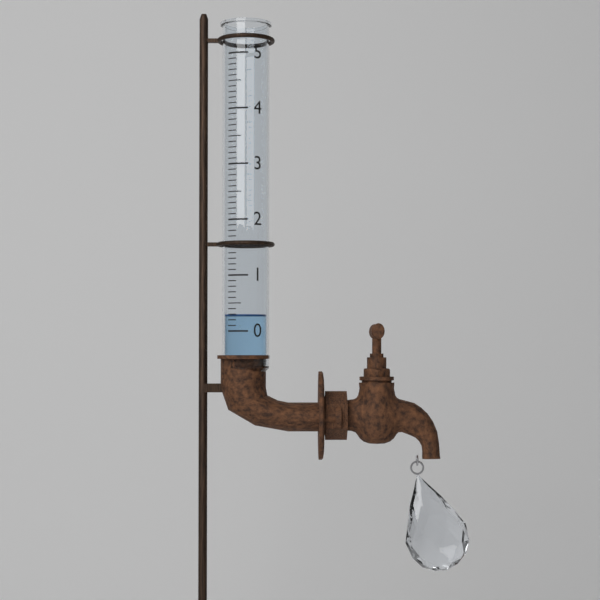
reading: 0.3 (no unit)
